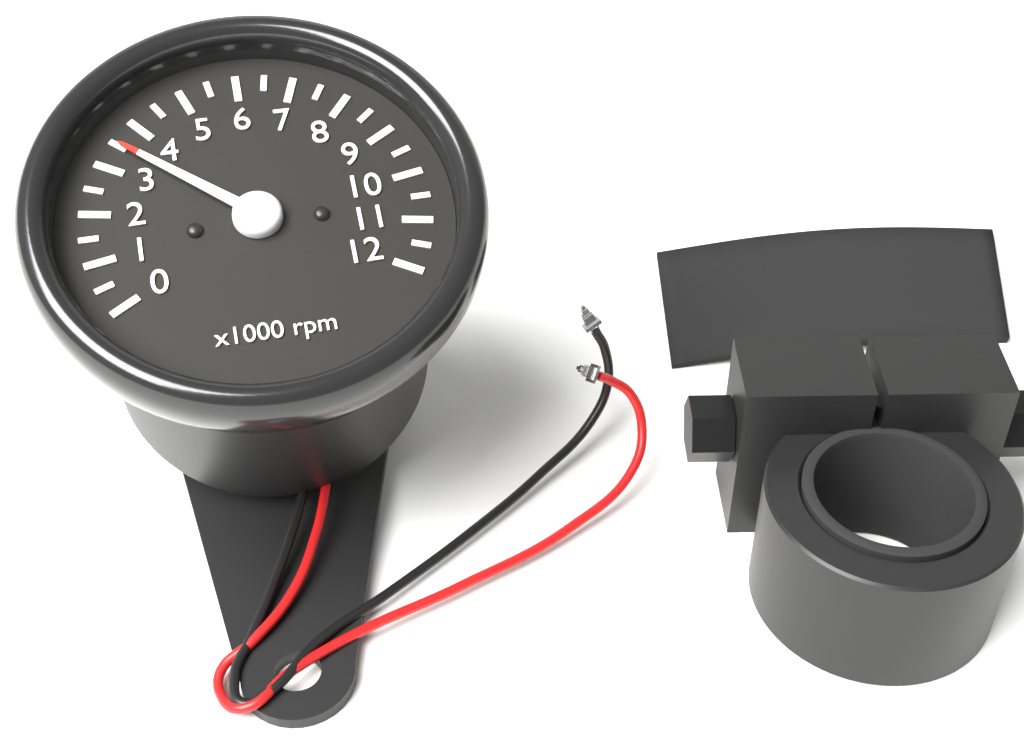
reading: 3.5 x1000 rpm
